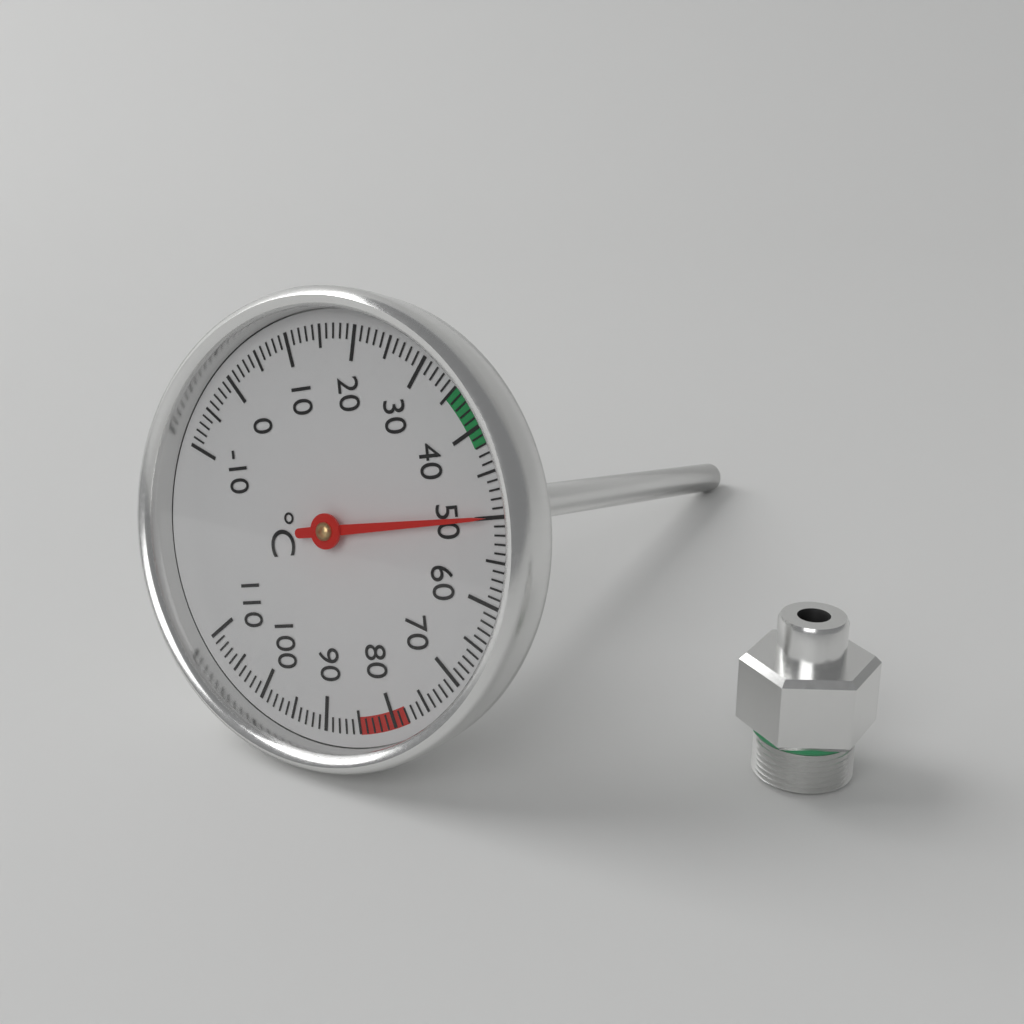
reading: 50 °C
